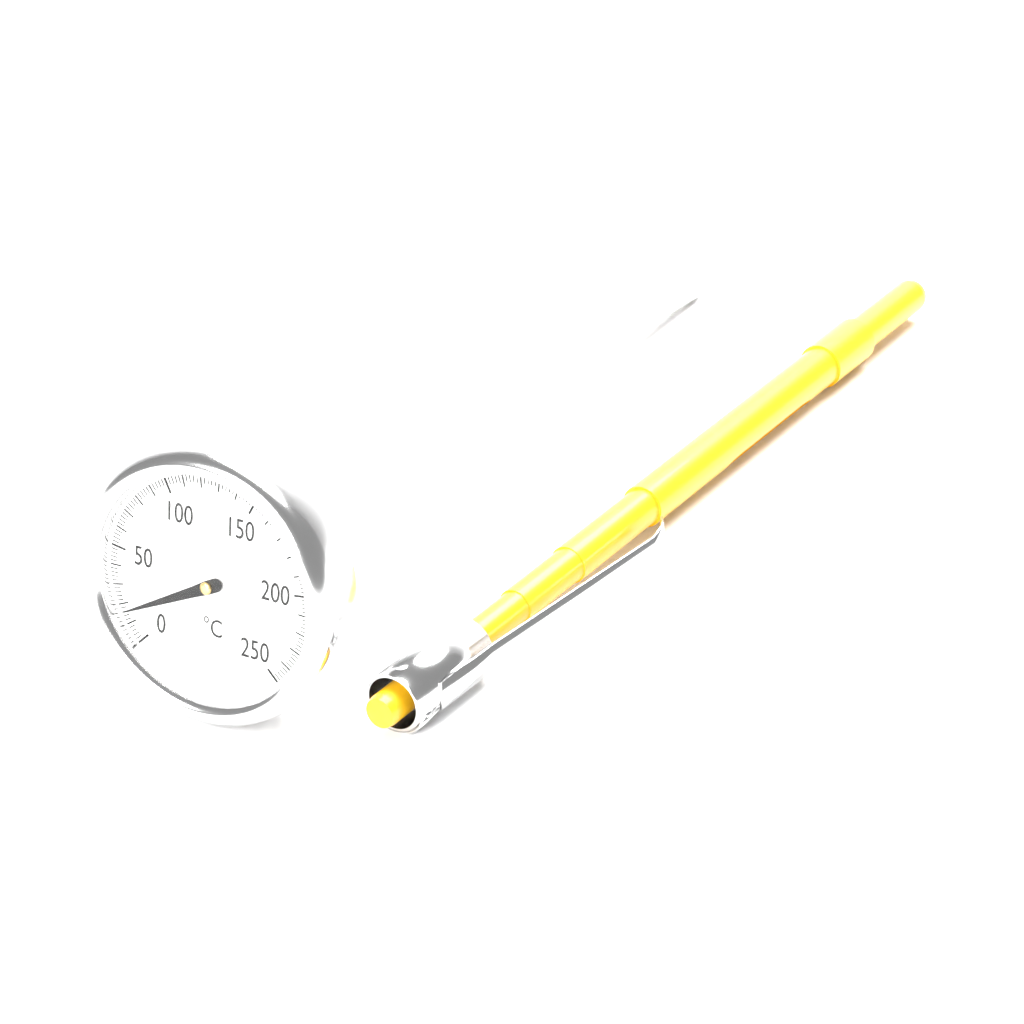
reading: 16 °C
